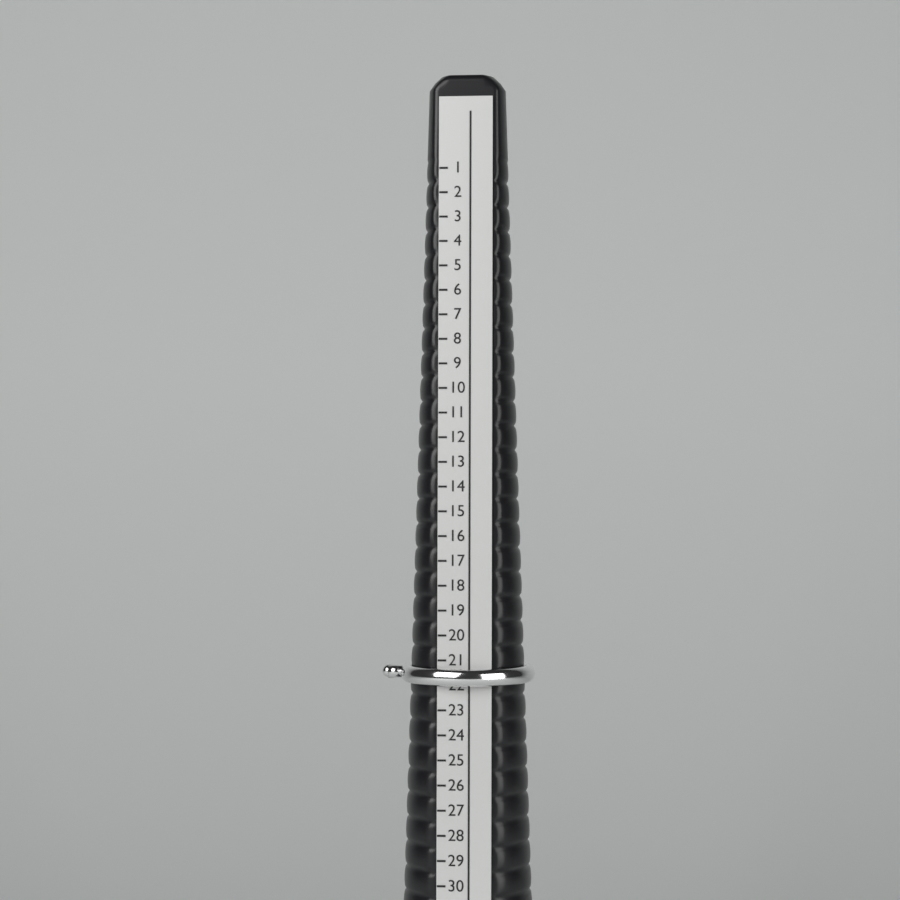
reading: 22 (no unit)
